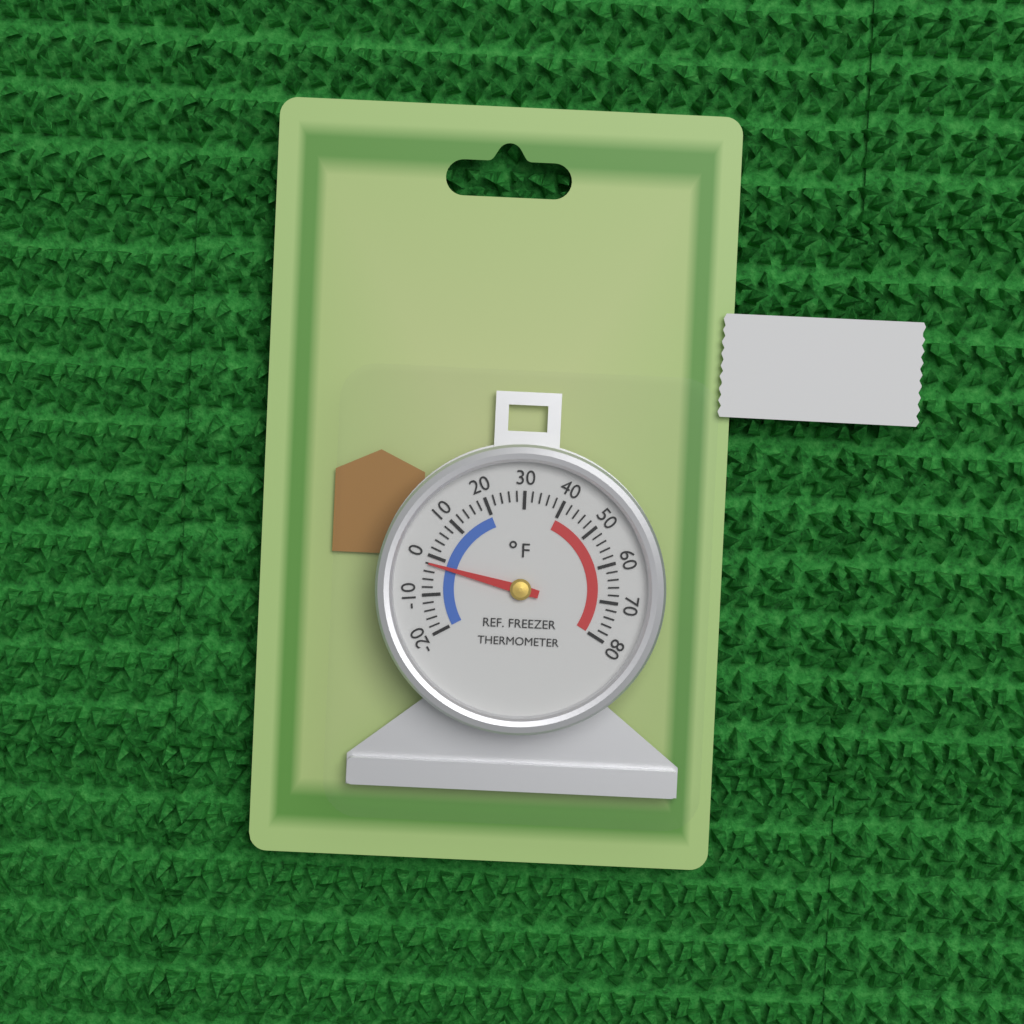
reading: -2 °F
